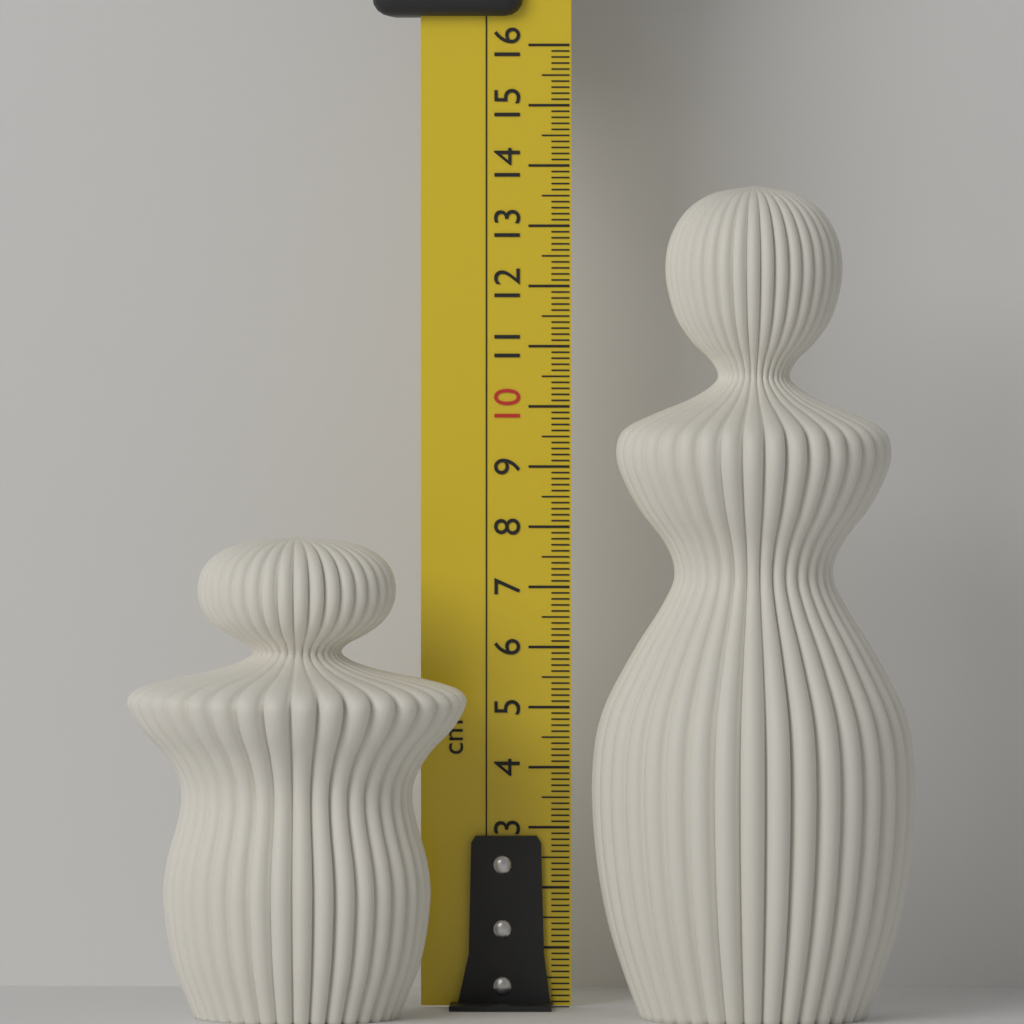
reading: 7.9 cm
